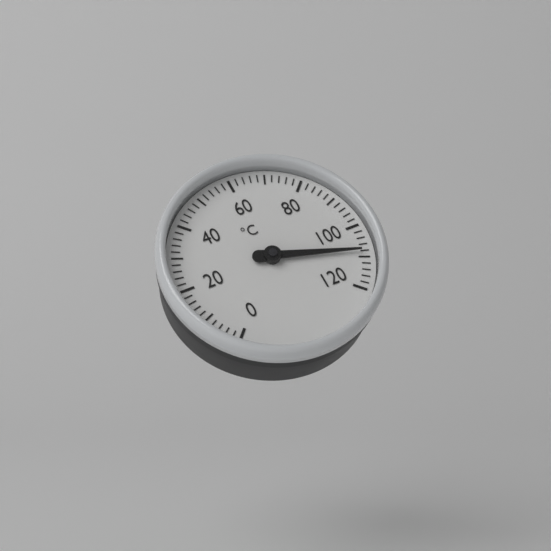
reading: 108 °C
